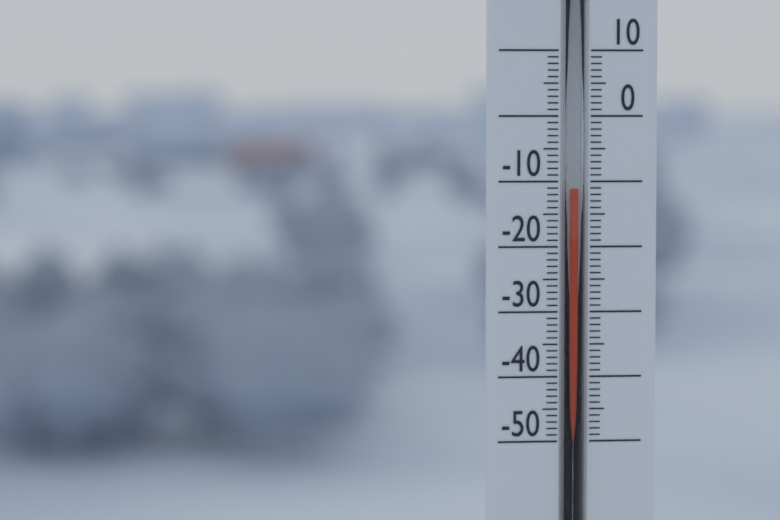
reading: -11 (no unit)
